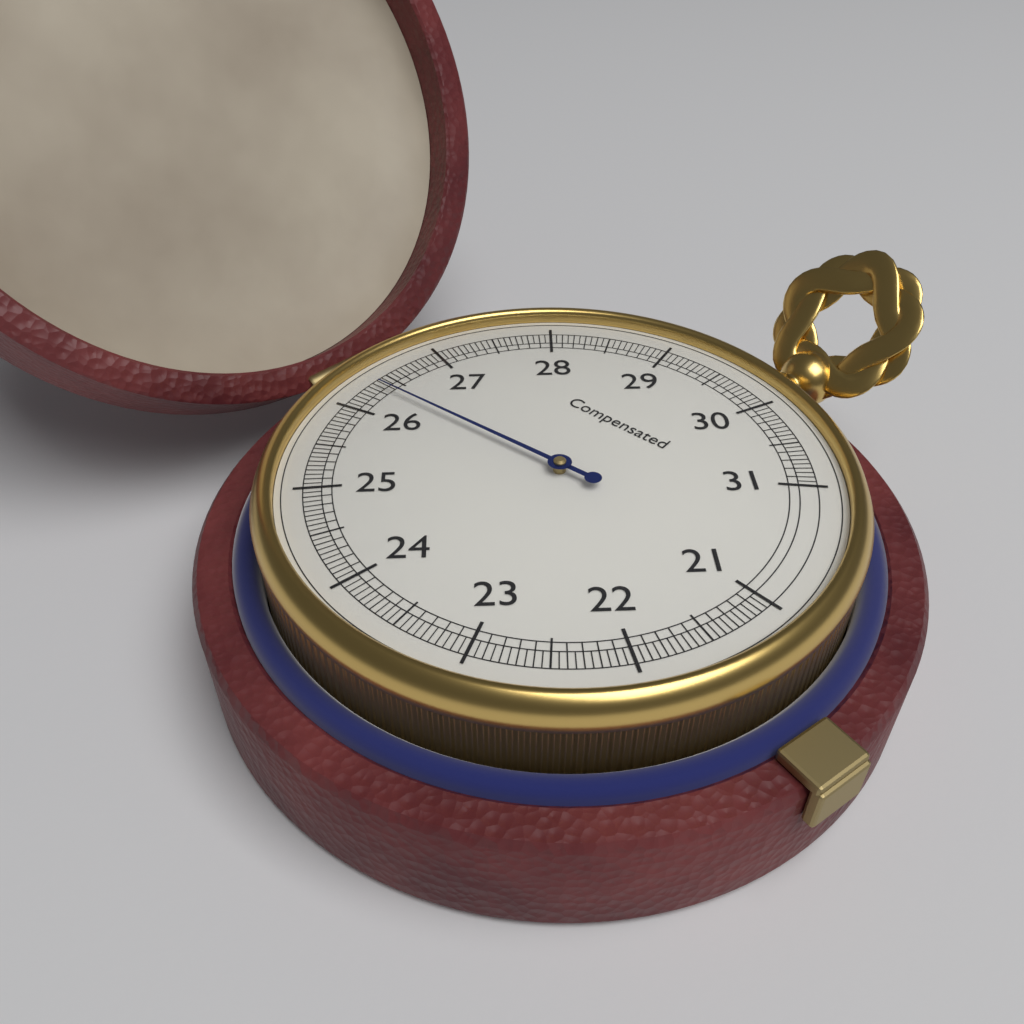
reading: 26.35 (no unit)
